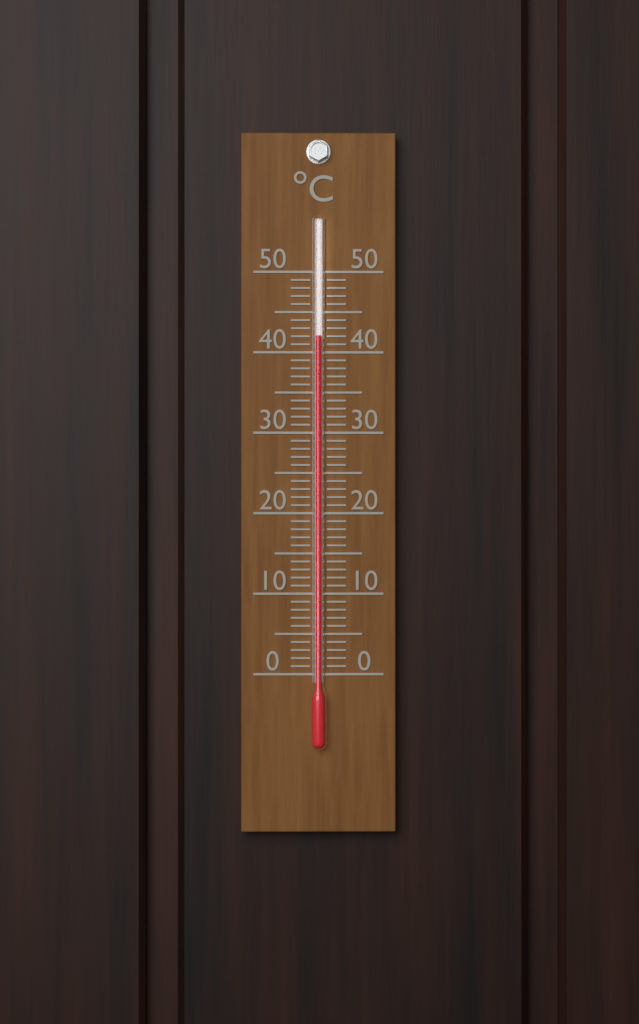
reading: 42 °C
